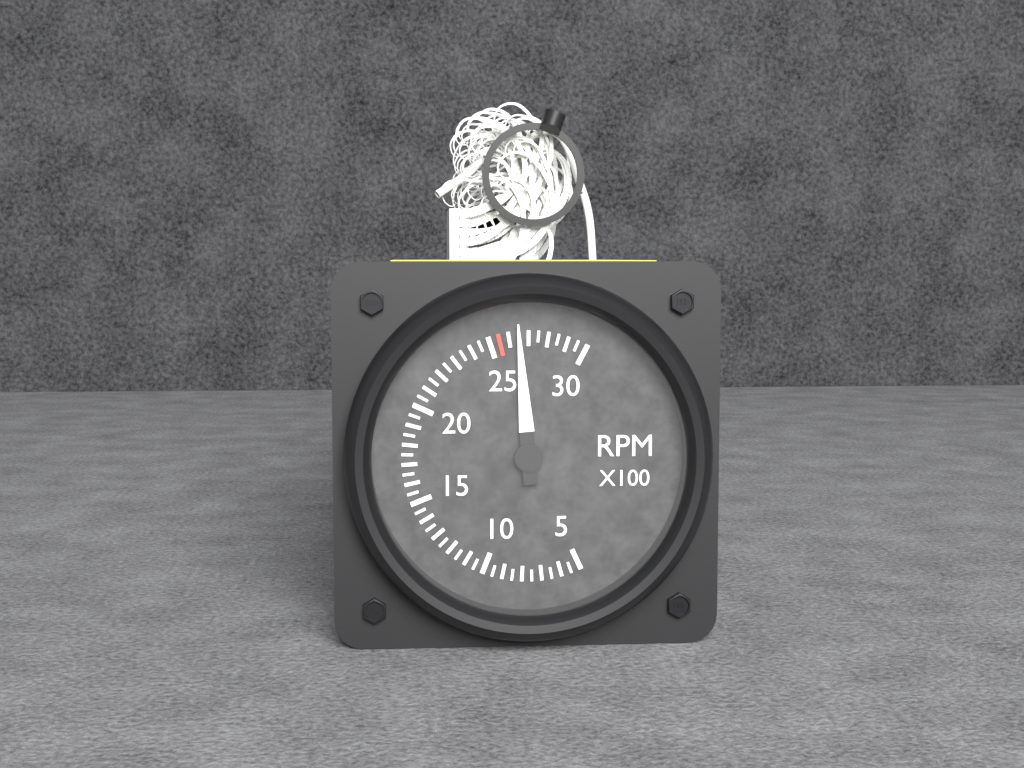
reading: 2650 RPM
